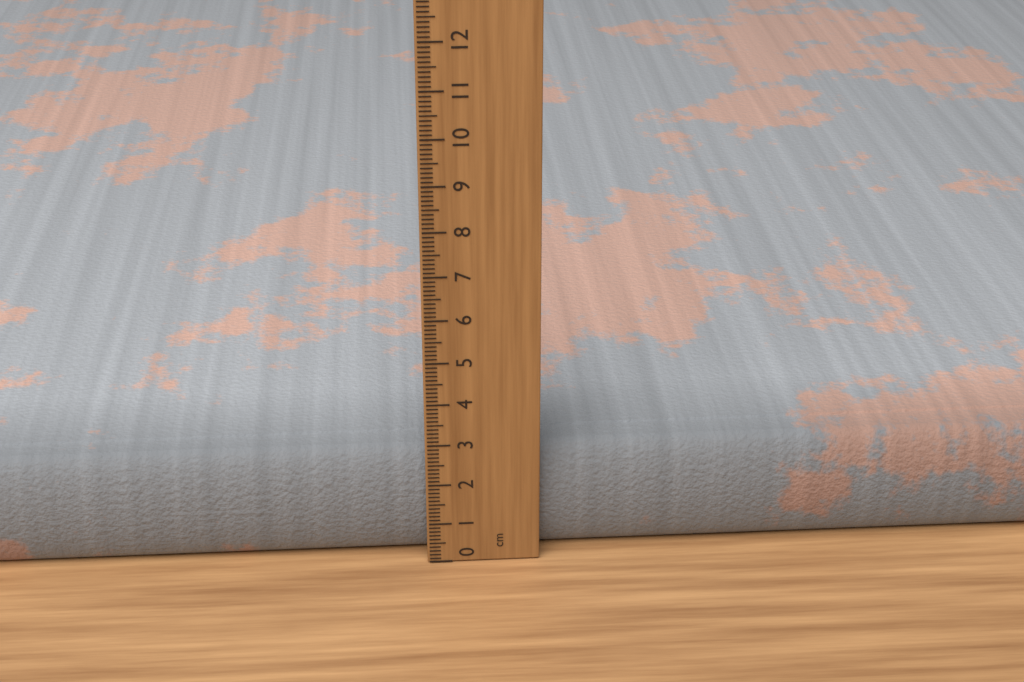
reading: 2.7 cm
